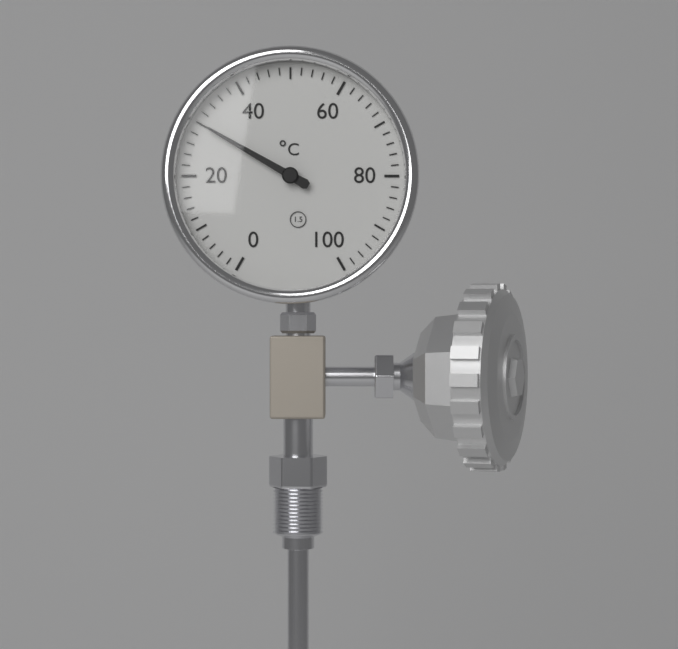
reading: 30 °C
